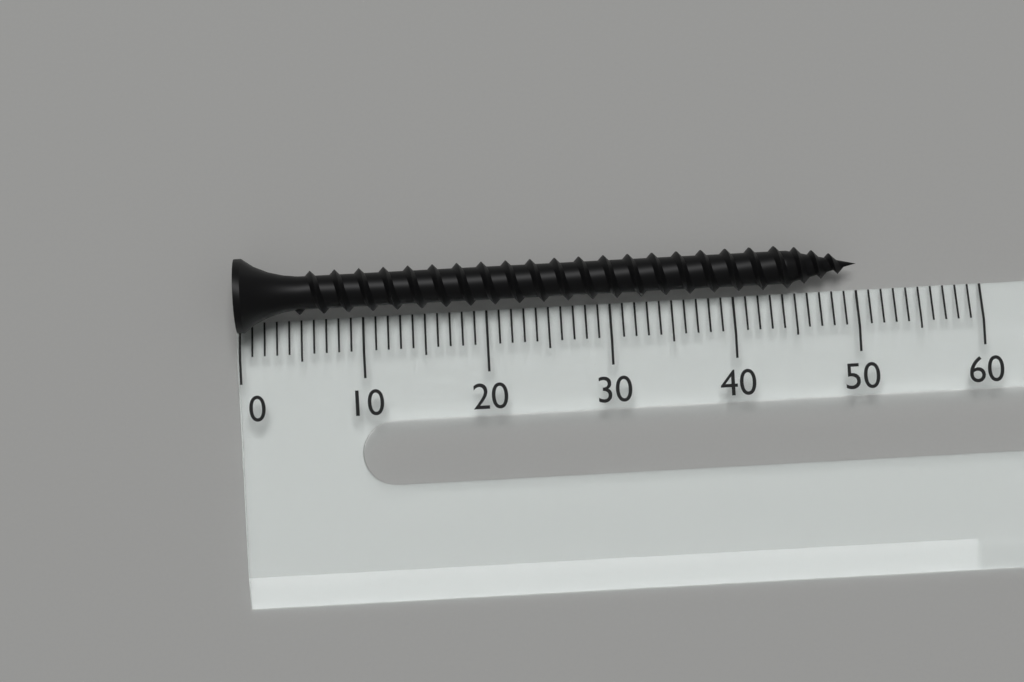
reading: 50 (no unit)
